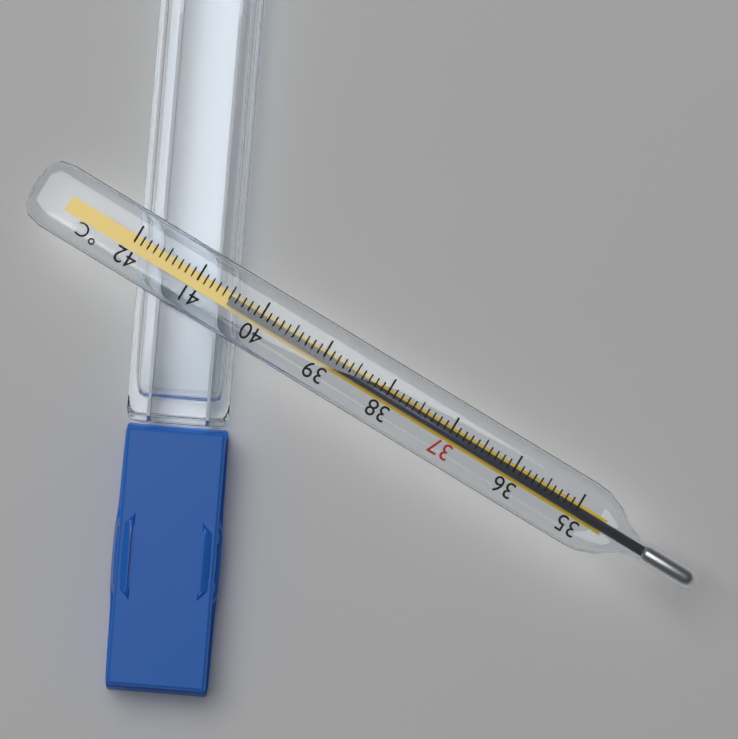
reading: 40.5 °C
